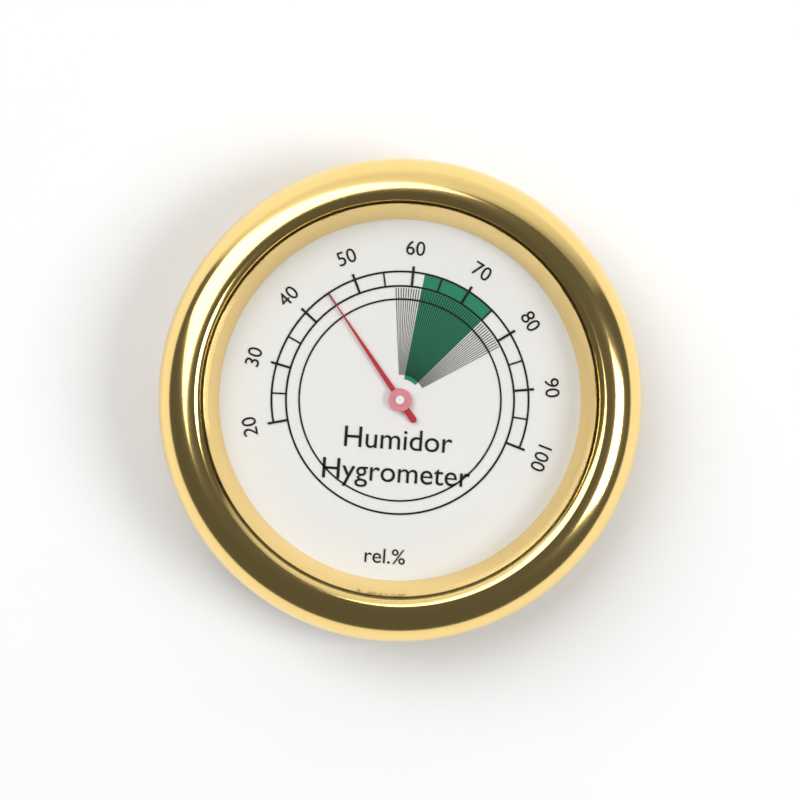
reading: 45 %
